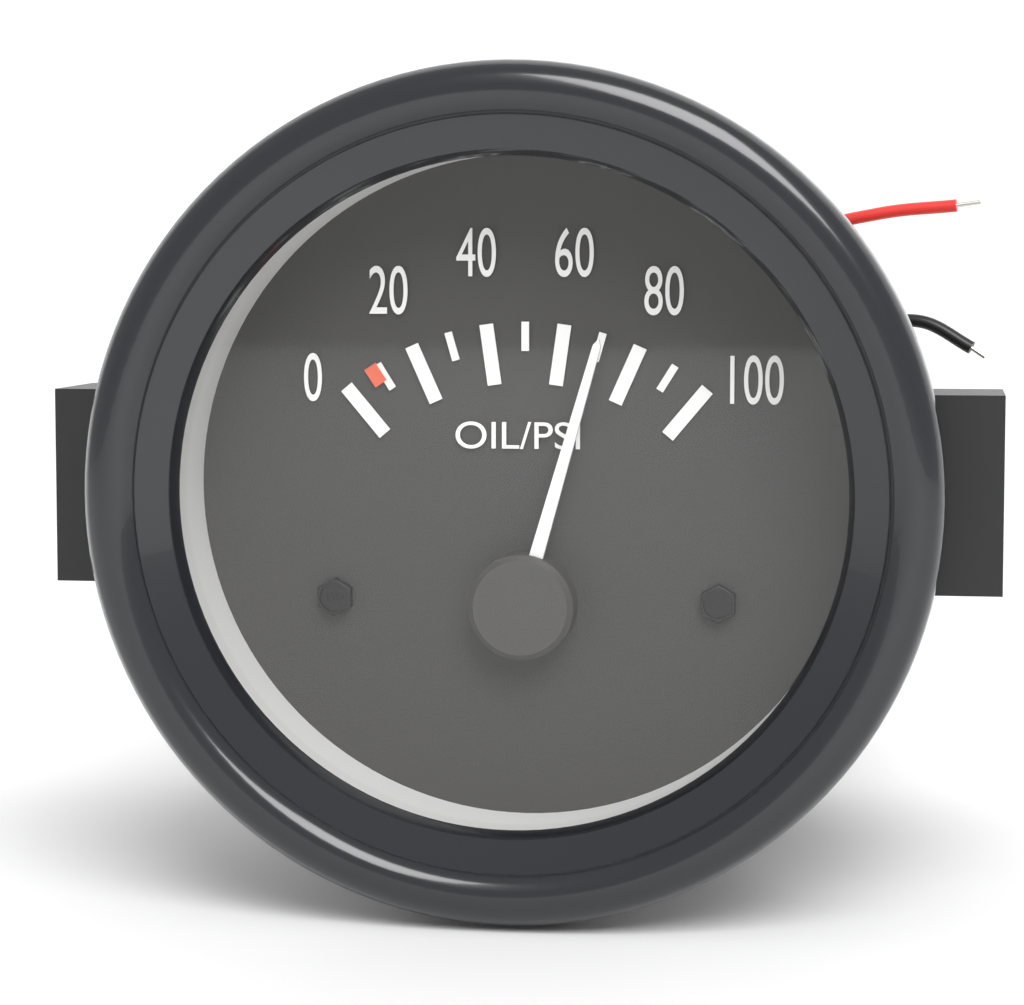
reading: 70 psi
